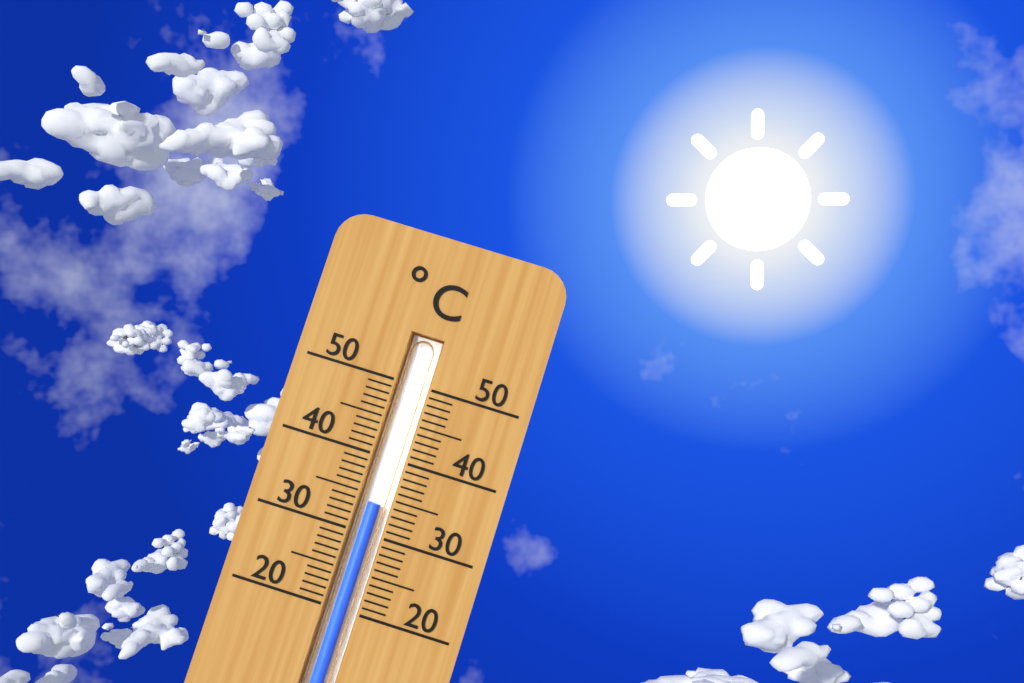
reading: 34 °C
